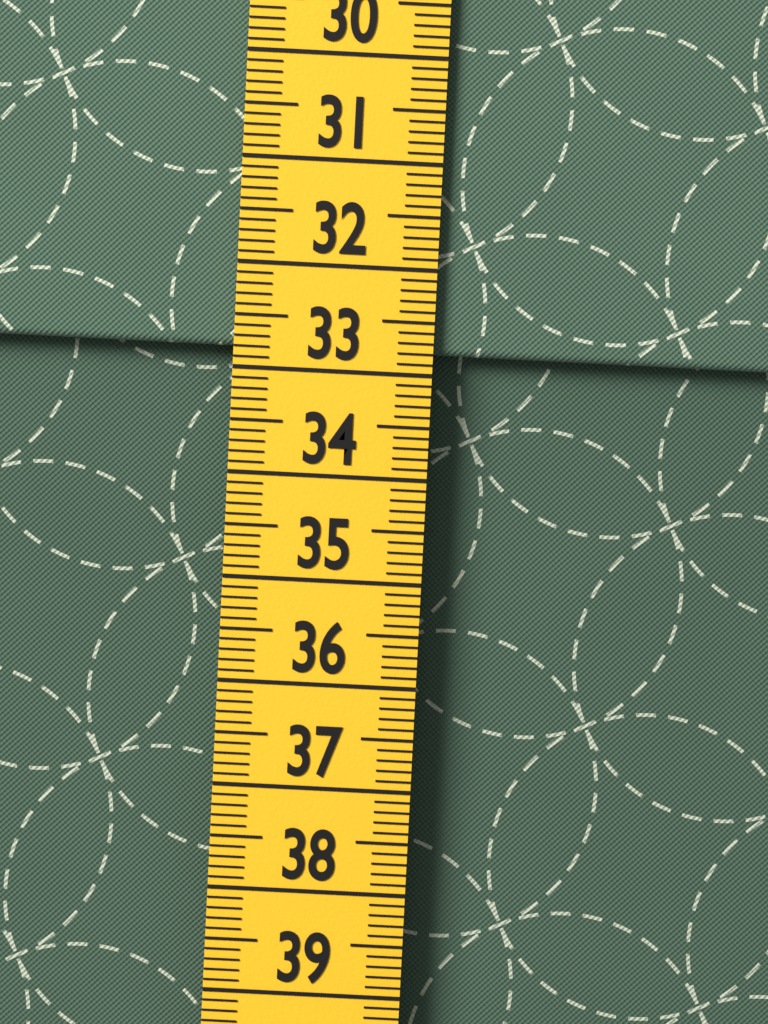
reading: 32.8 cm
